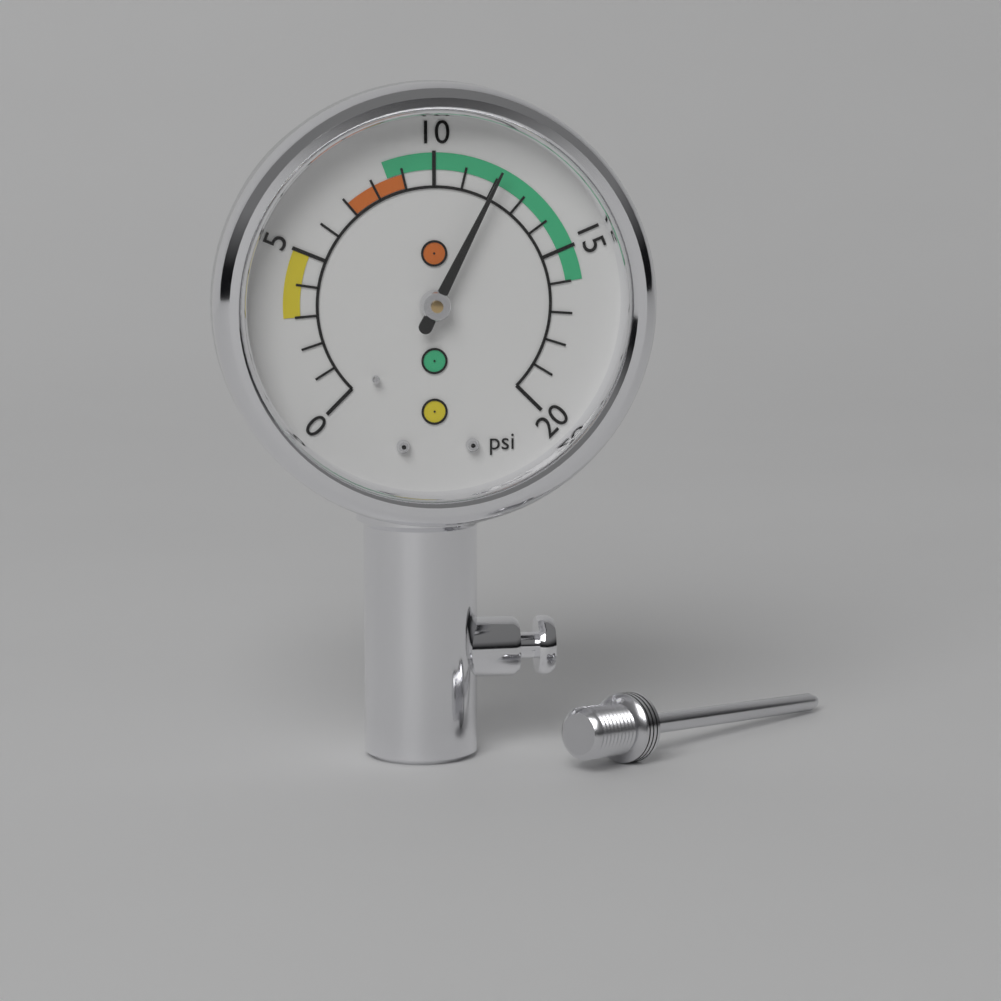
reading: 12 psi
